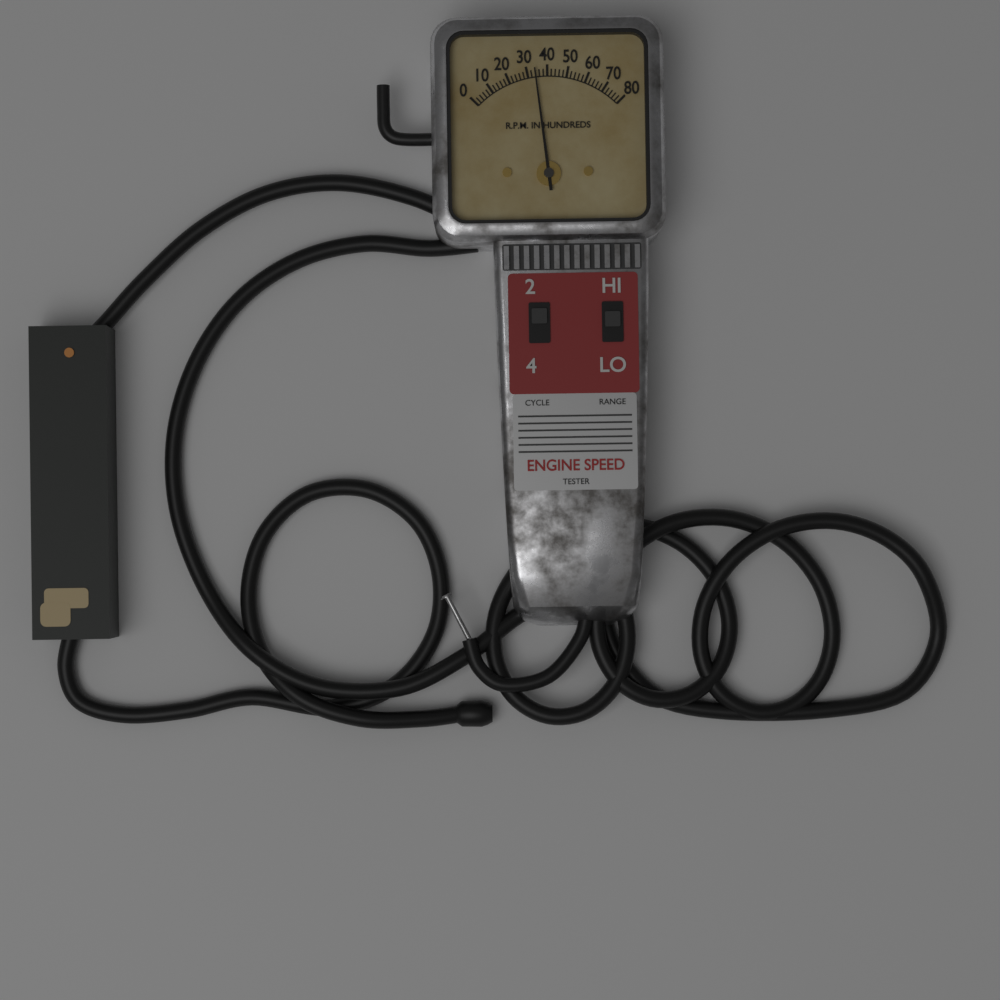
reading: 3400 RPM
